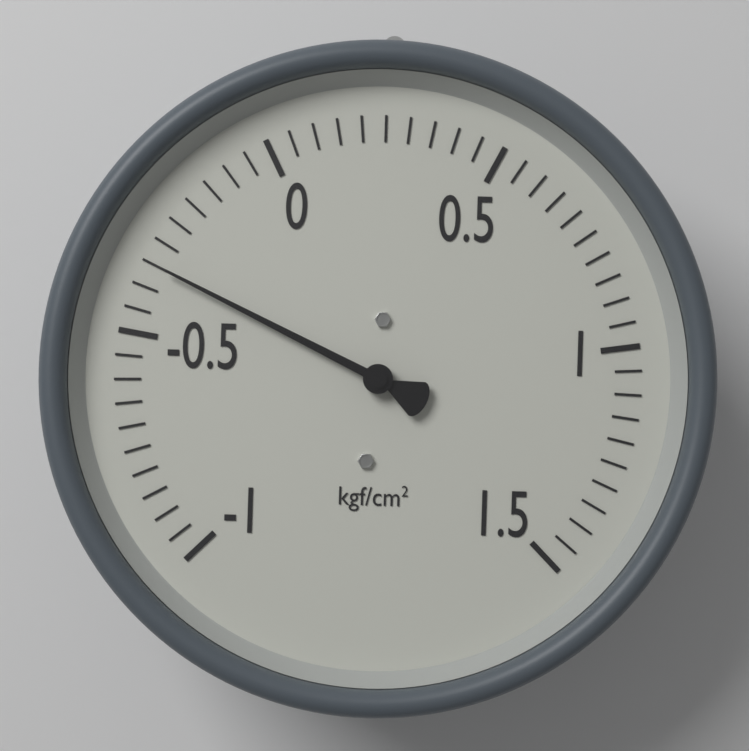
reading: -0.35 kgf/cm²
